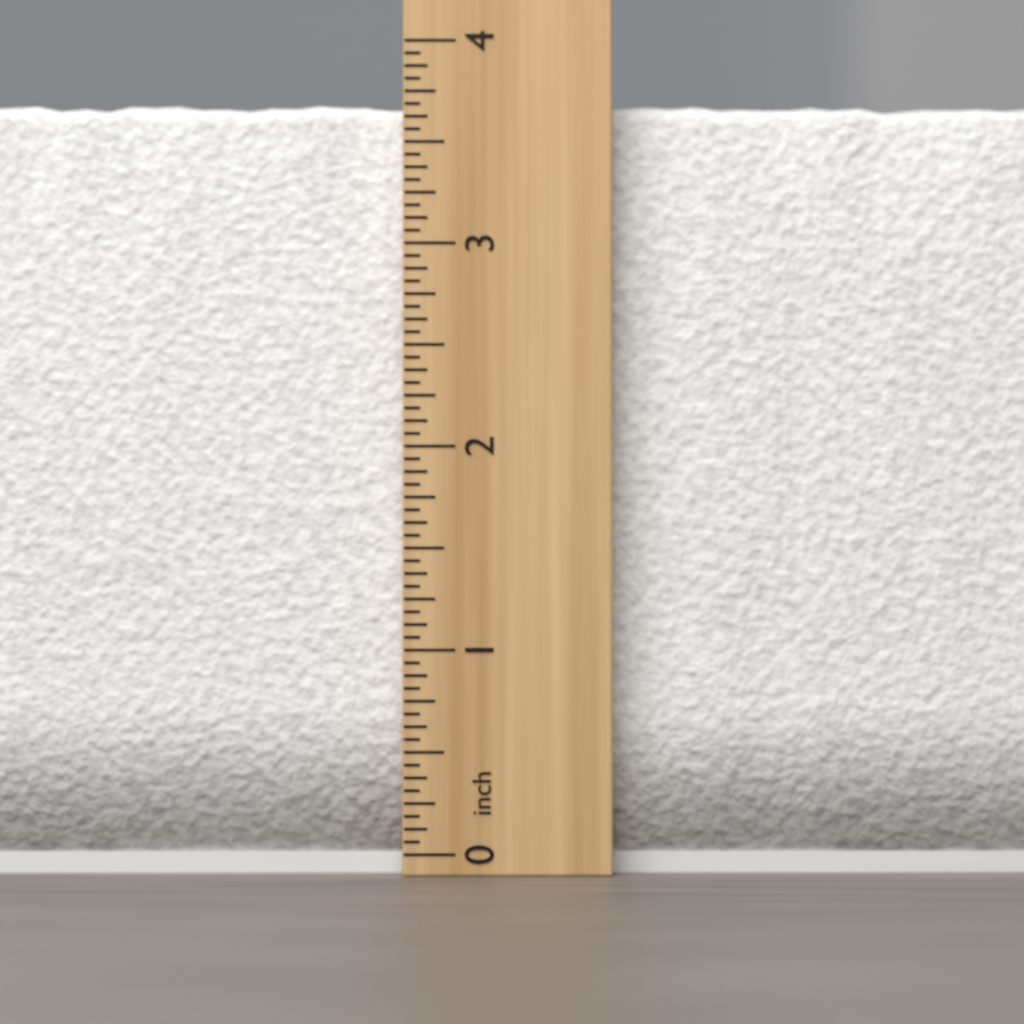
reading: 3.7500 inch
